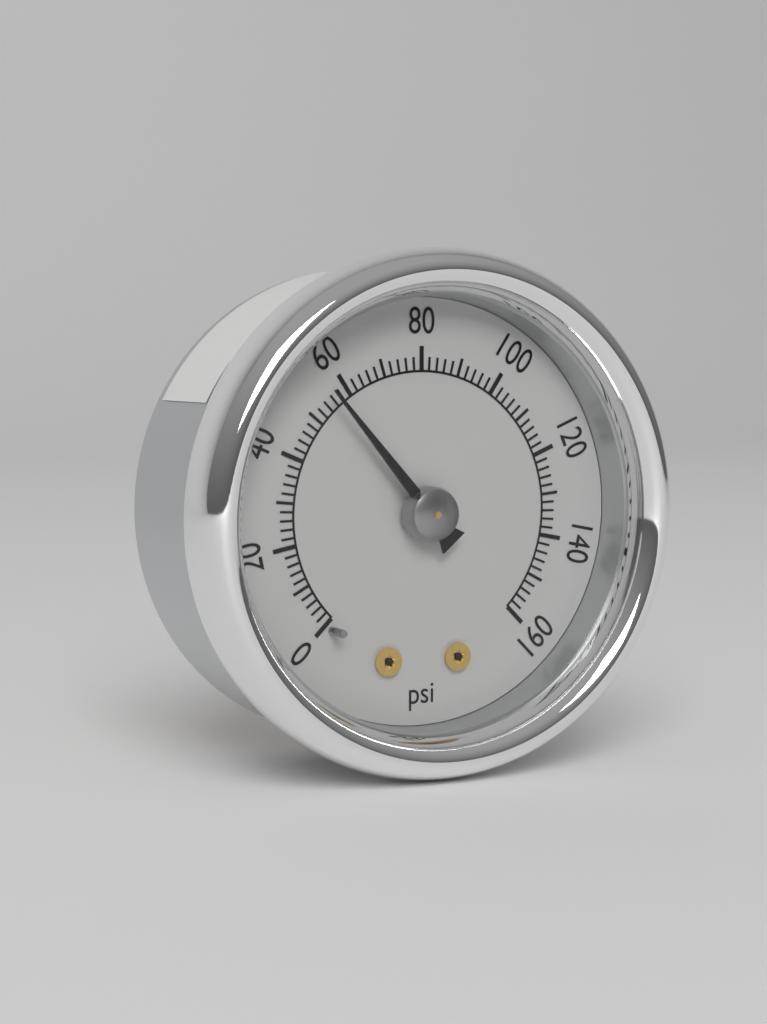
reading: 56 psi
